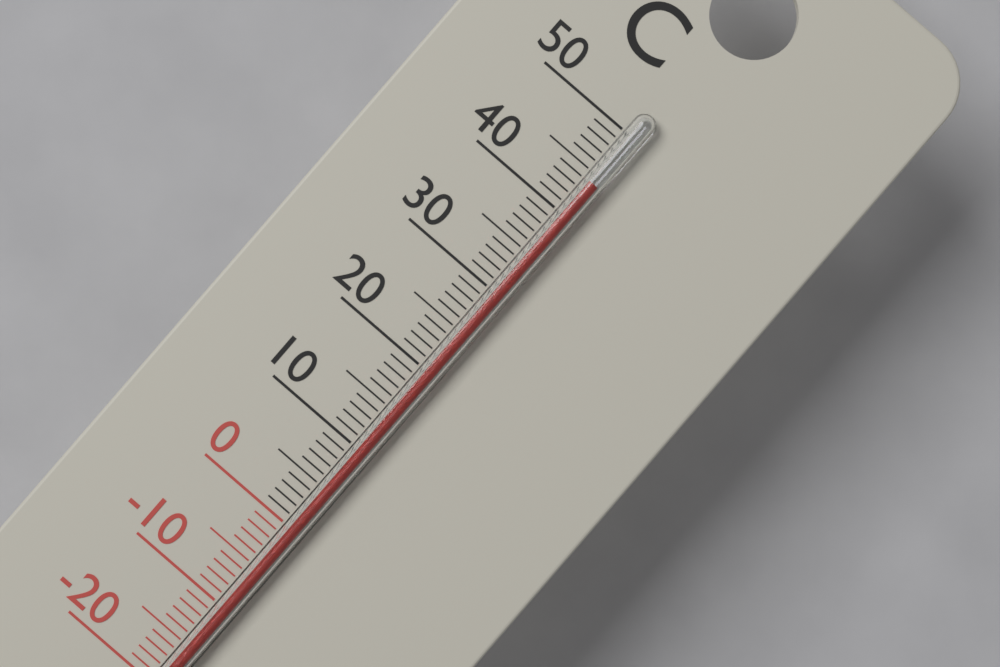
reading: 44 °C
